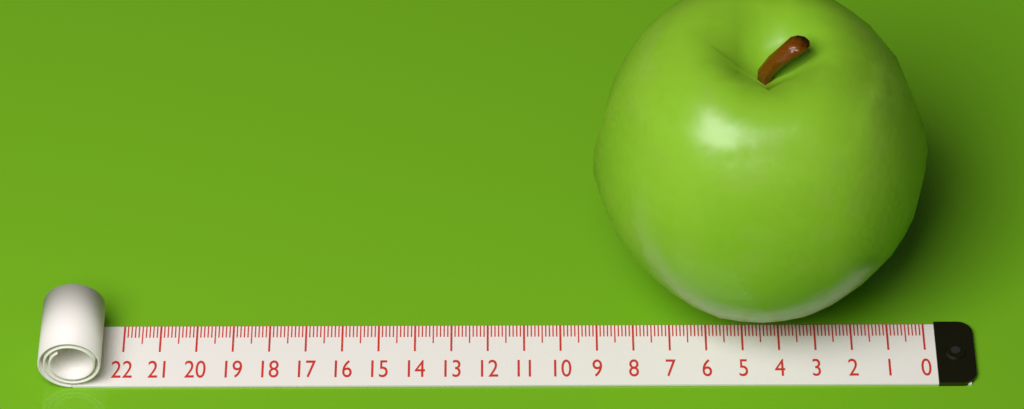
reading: 9.1 (no unit)
